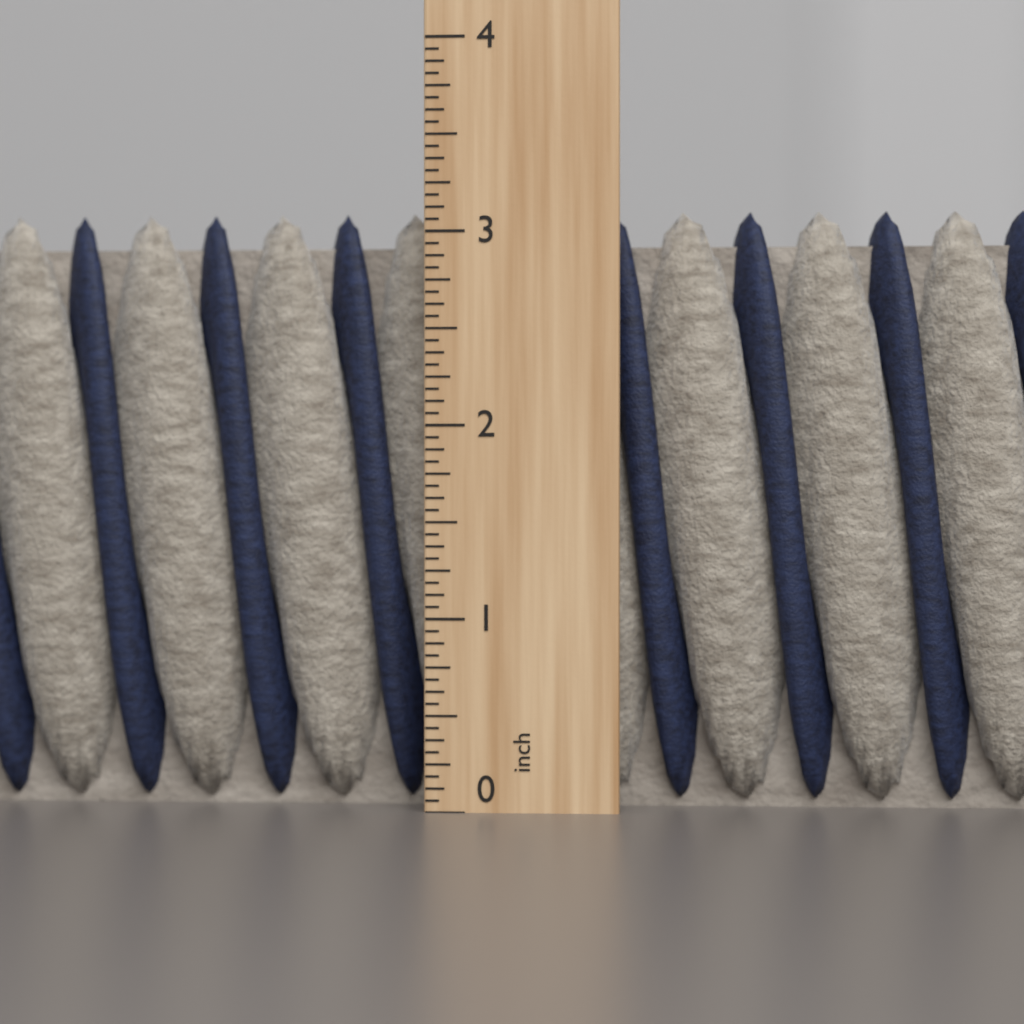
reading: 3.1250 inch
